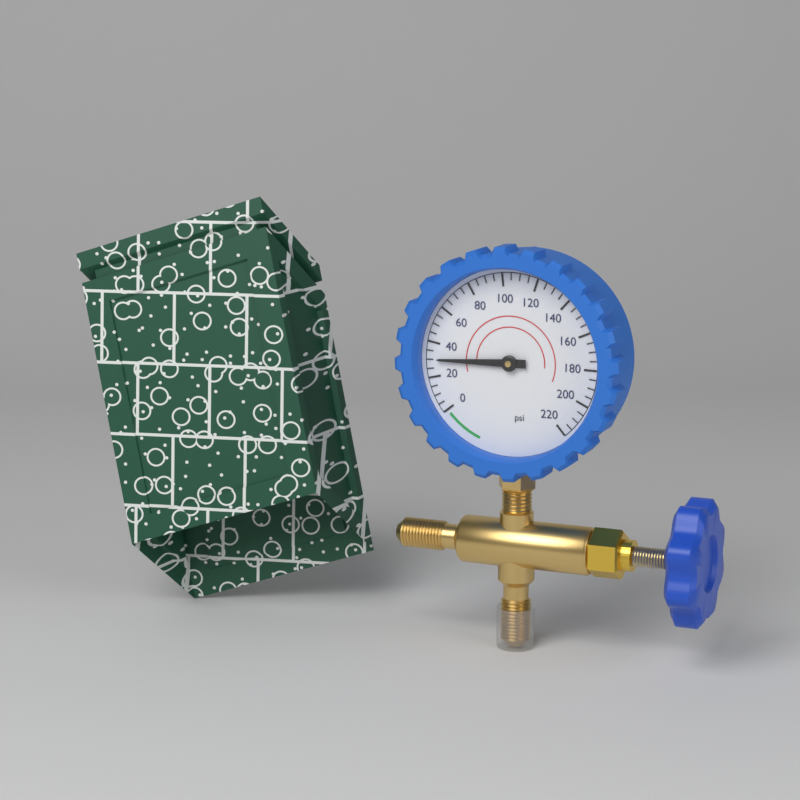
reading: 30 psi
